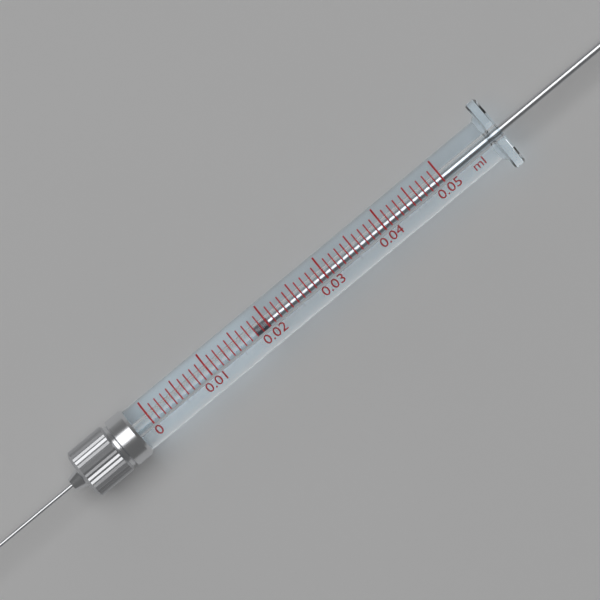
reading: 0.018 ml
